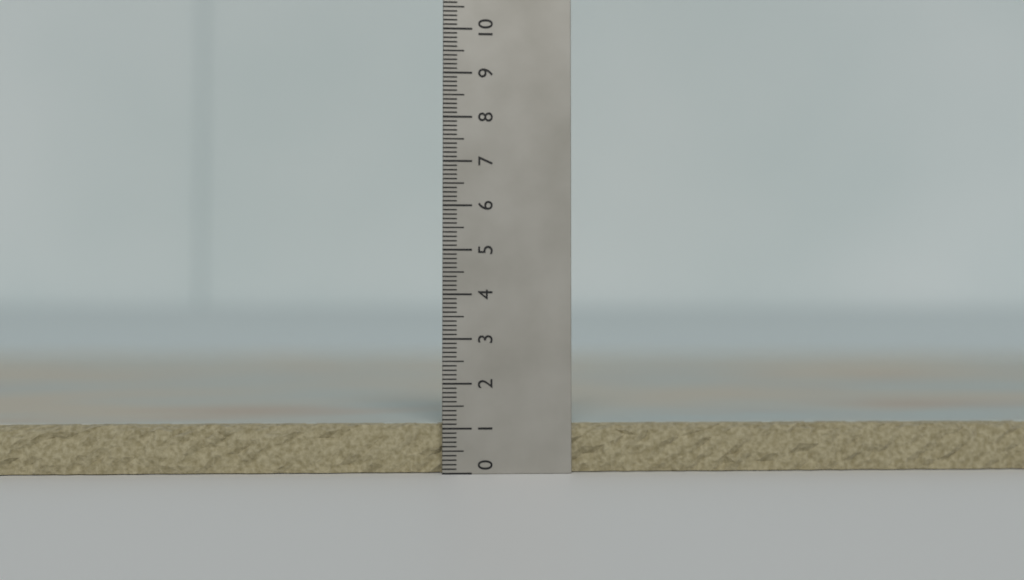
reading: 1.1 (no unit)
